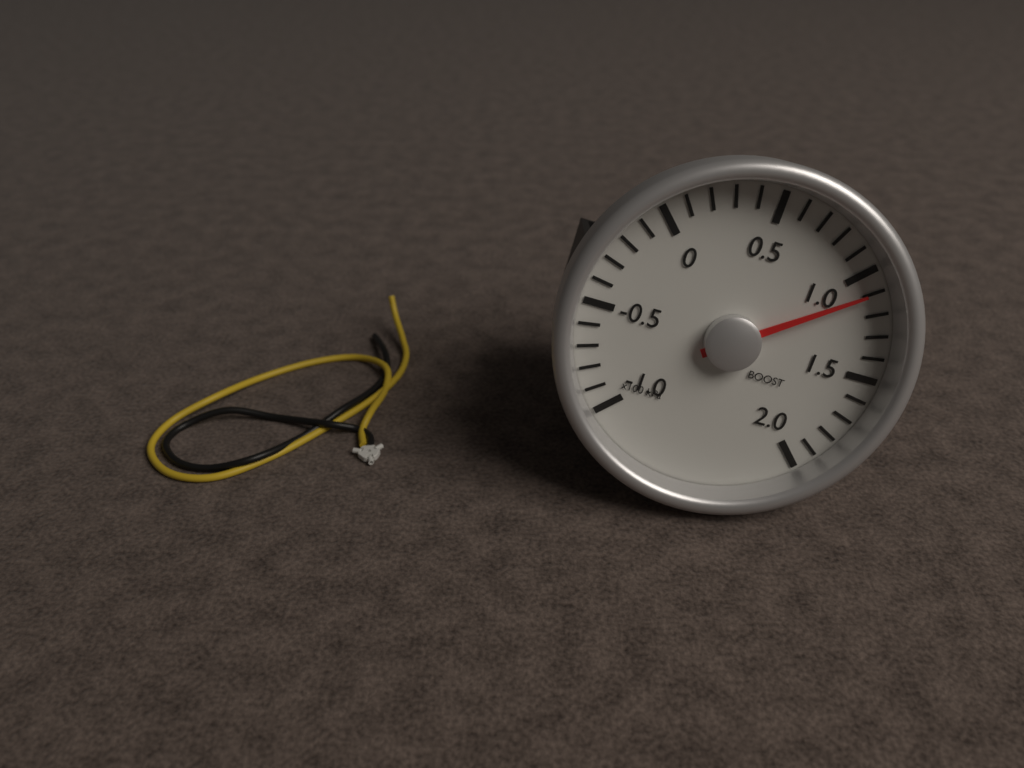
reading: 110 kPa
